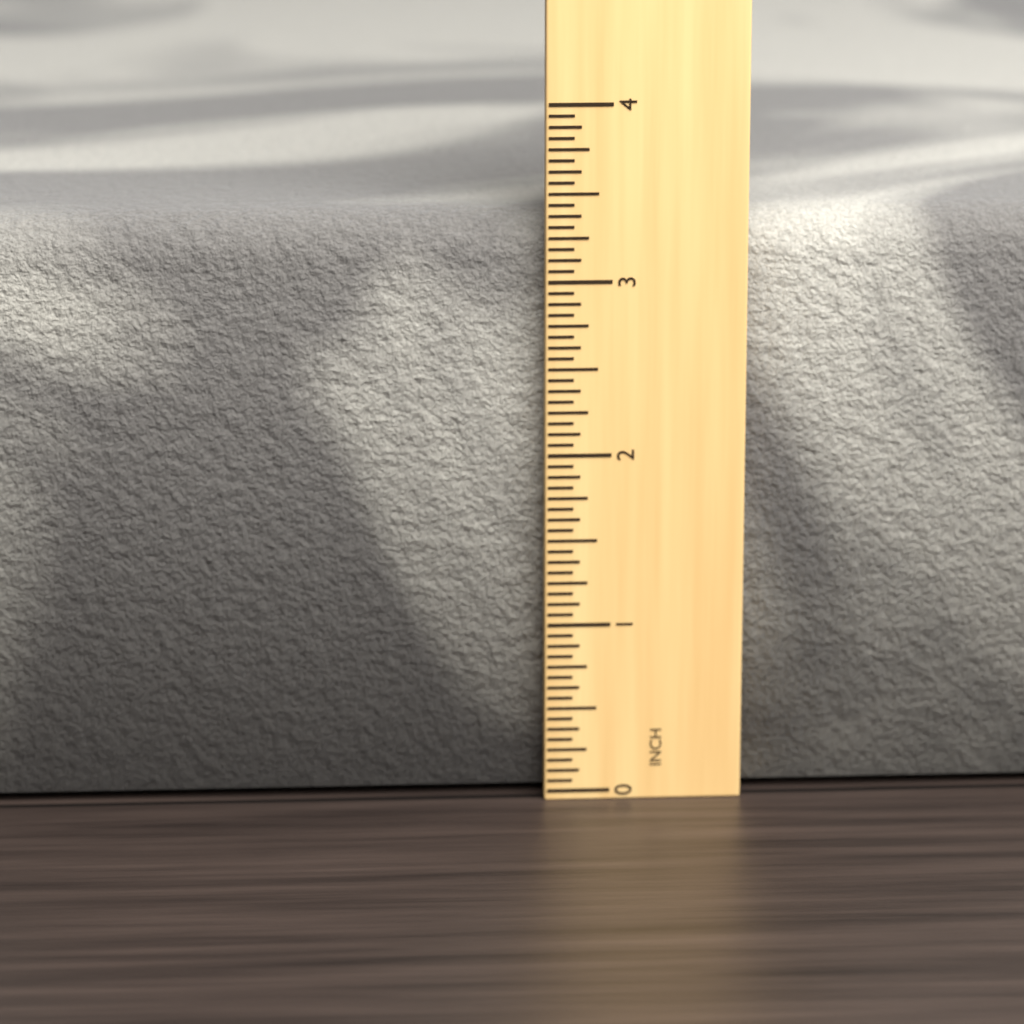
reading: 3.3750 in
